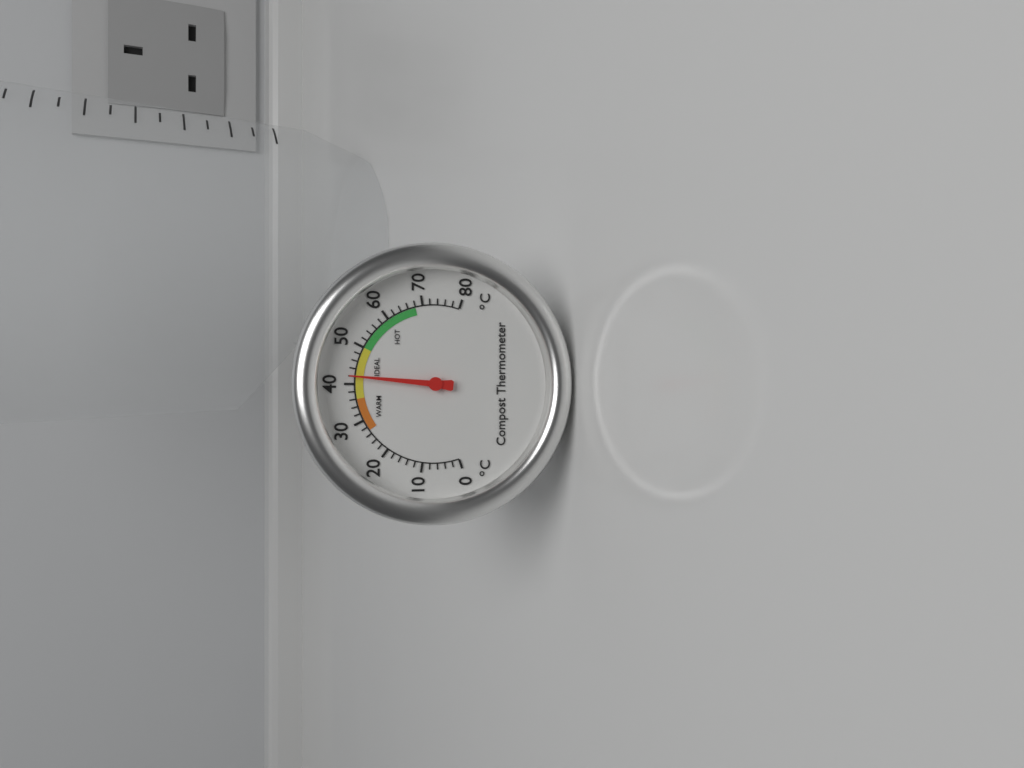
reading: 42 °C
